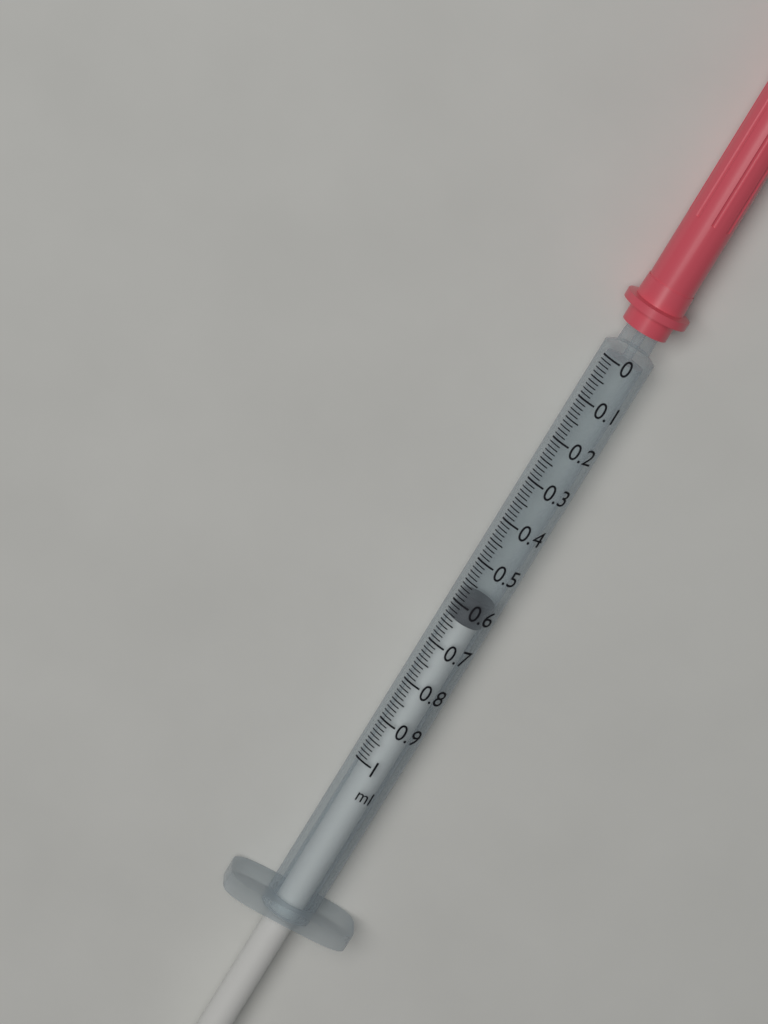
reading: 0.58 ml
